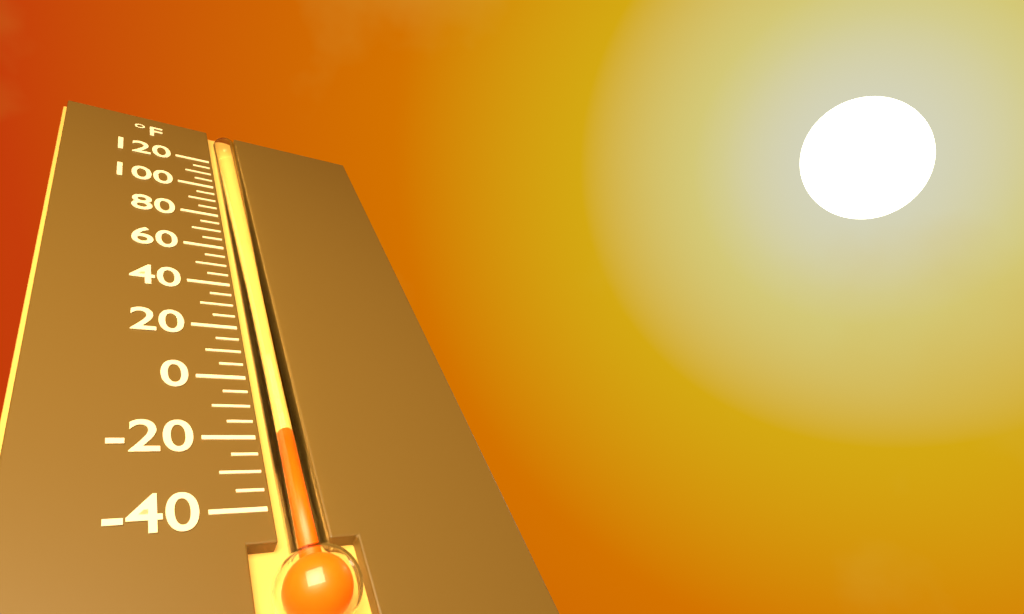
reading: -20 °F
